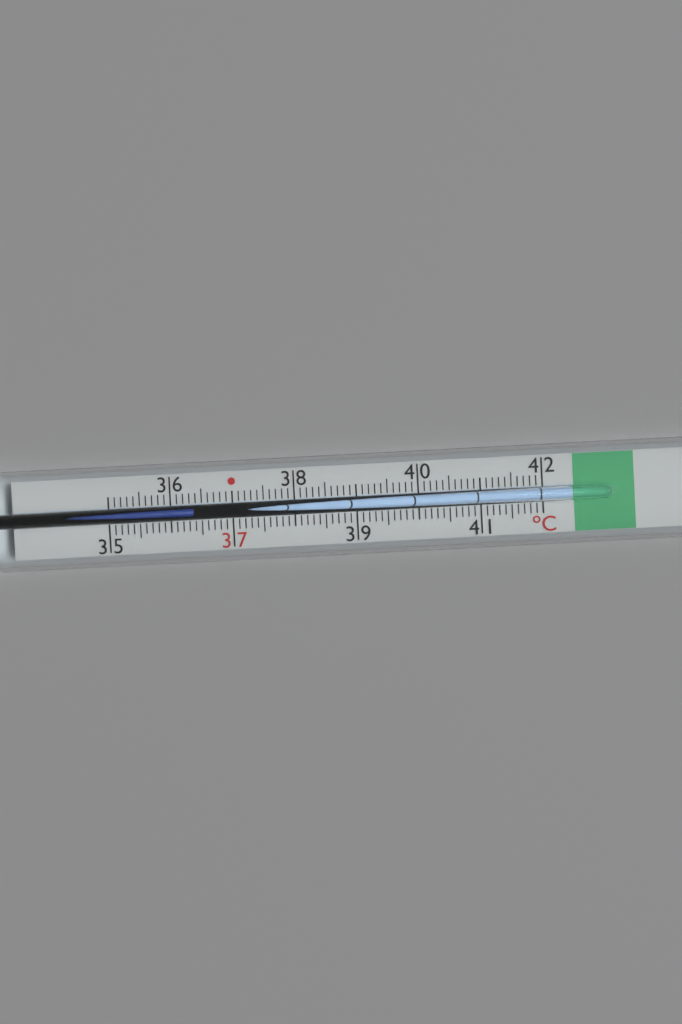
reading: 36.4 °C
